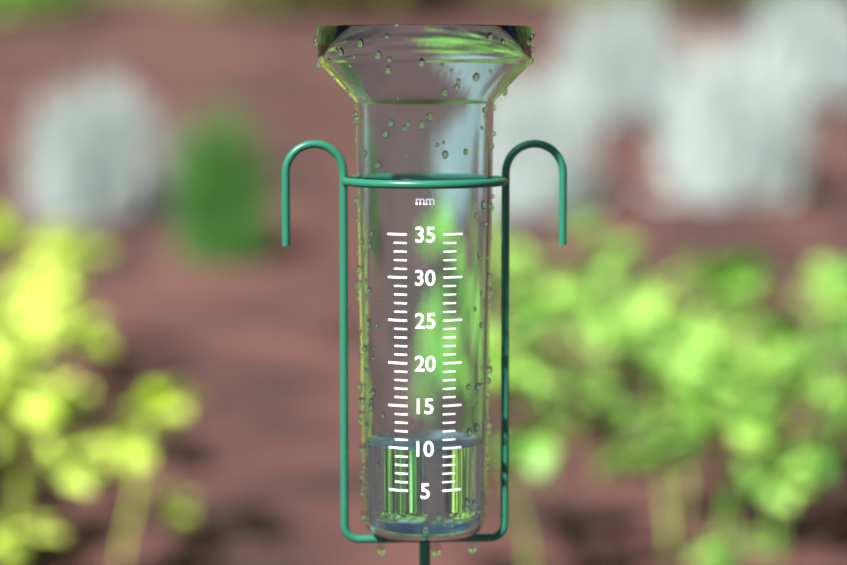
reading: 10 mm
